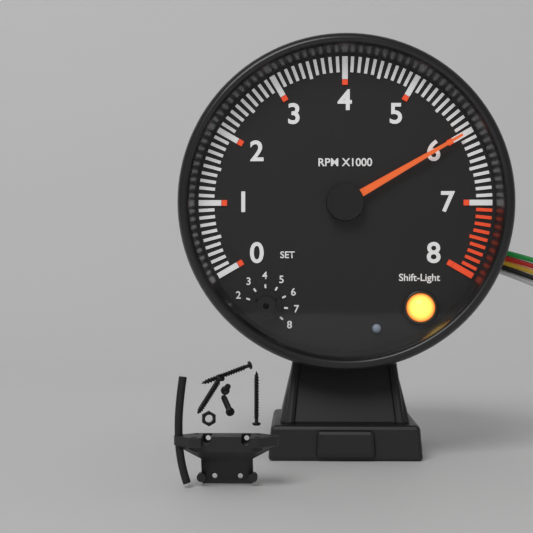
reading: 6000 RPM
